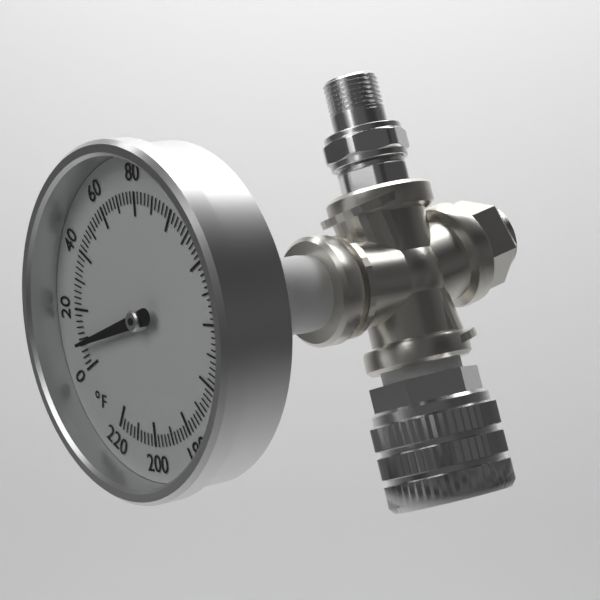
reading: 8 °F
